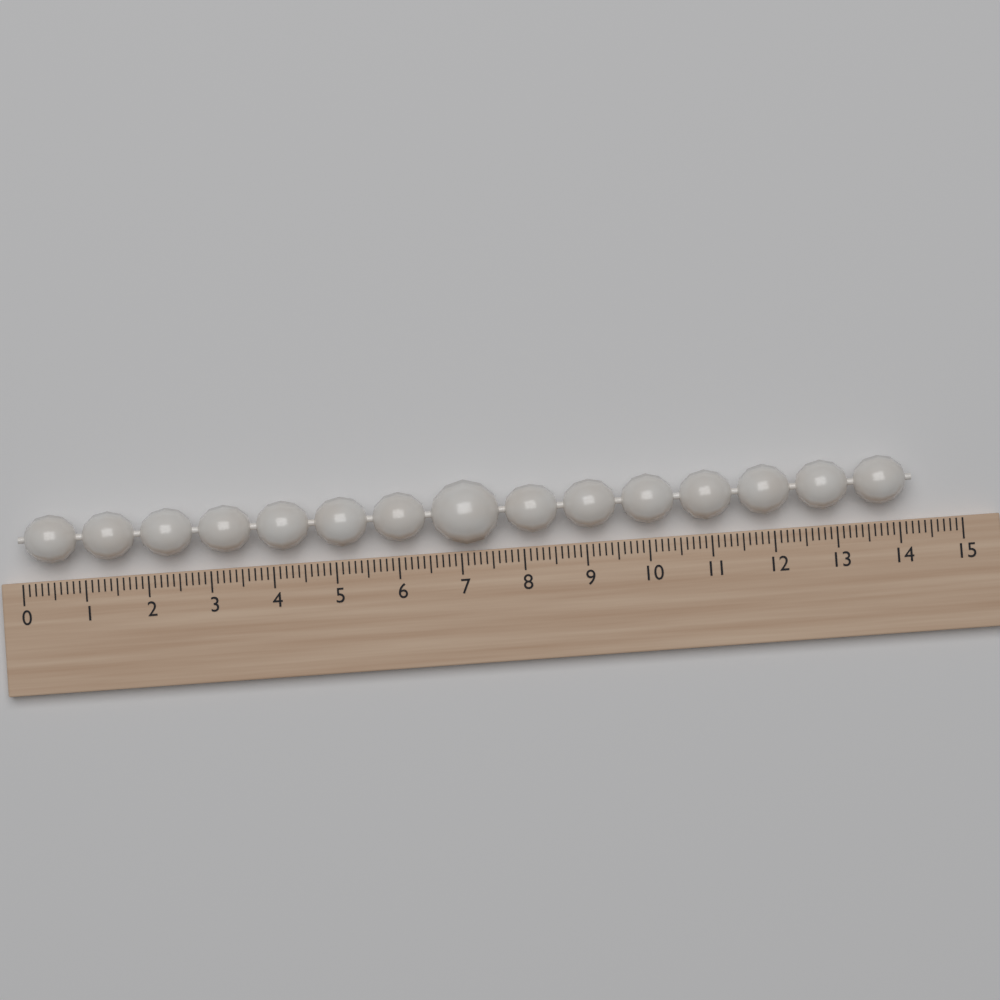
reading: 14.2 (no unit)
